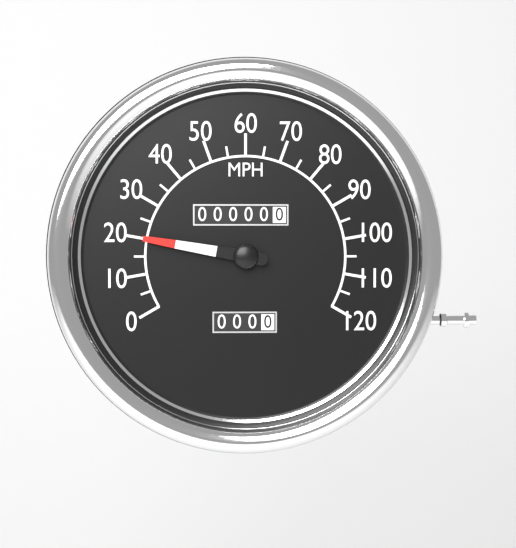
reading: 20 MPH
